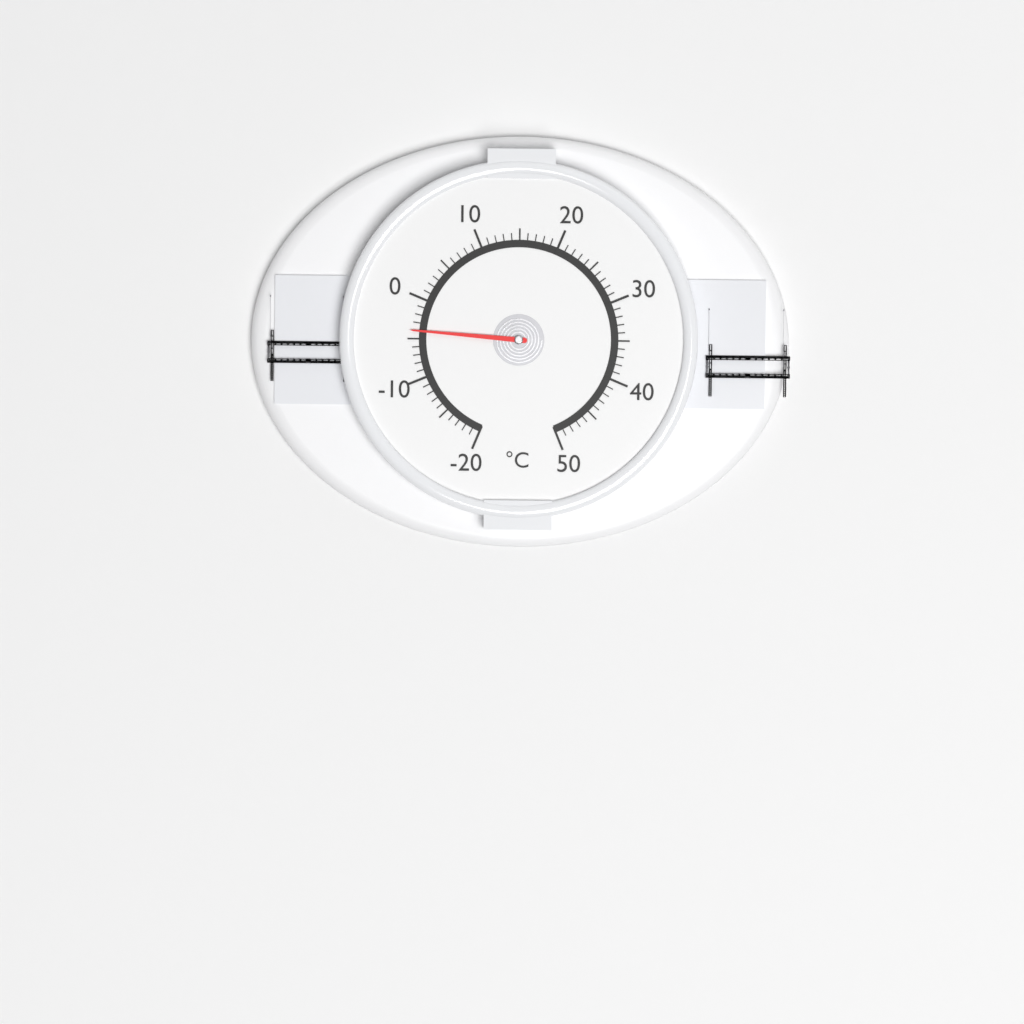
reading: -4 °C
